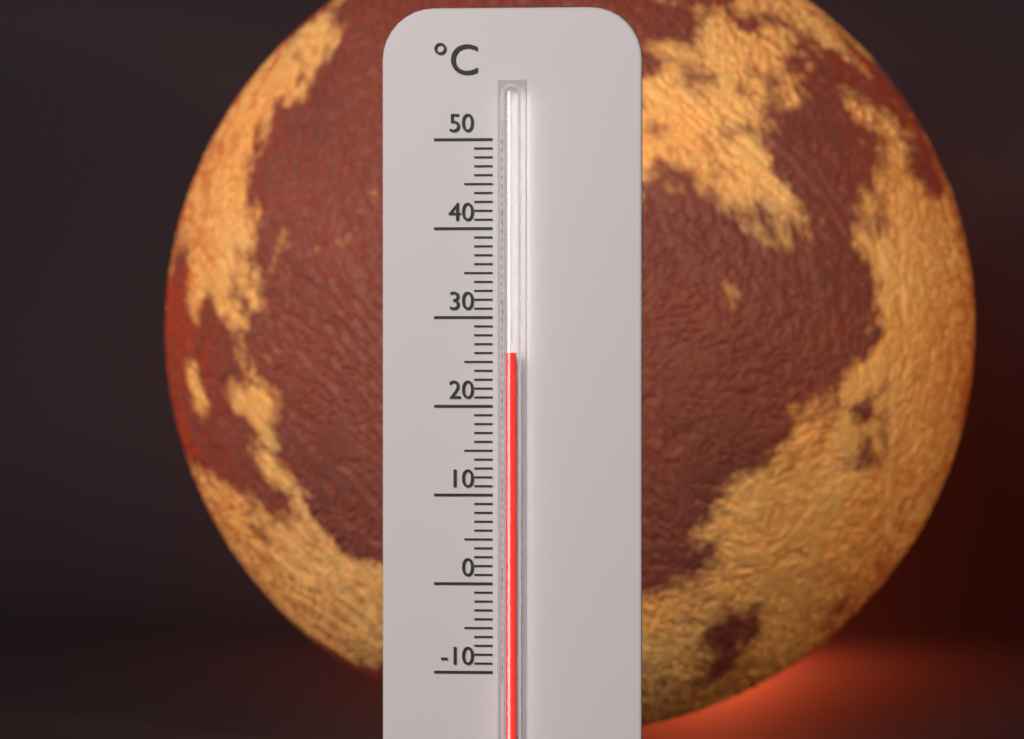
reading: 26 °C
